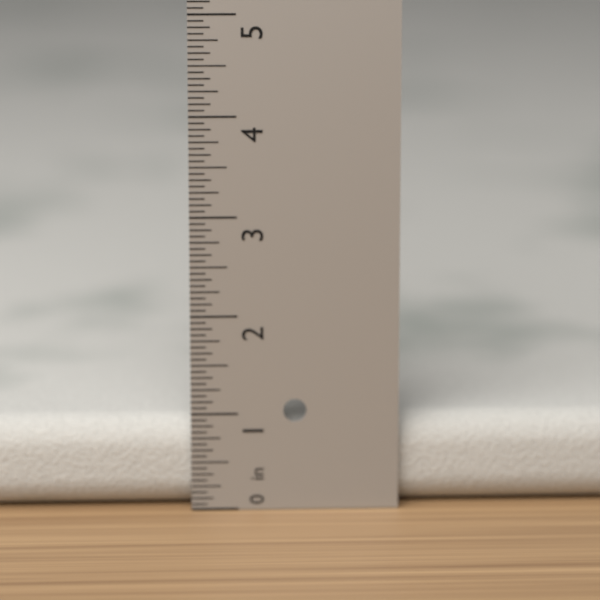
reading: 0.9375 in
